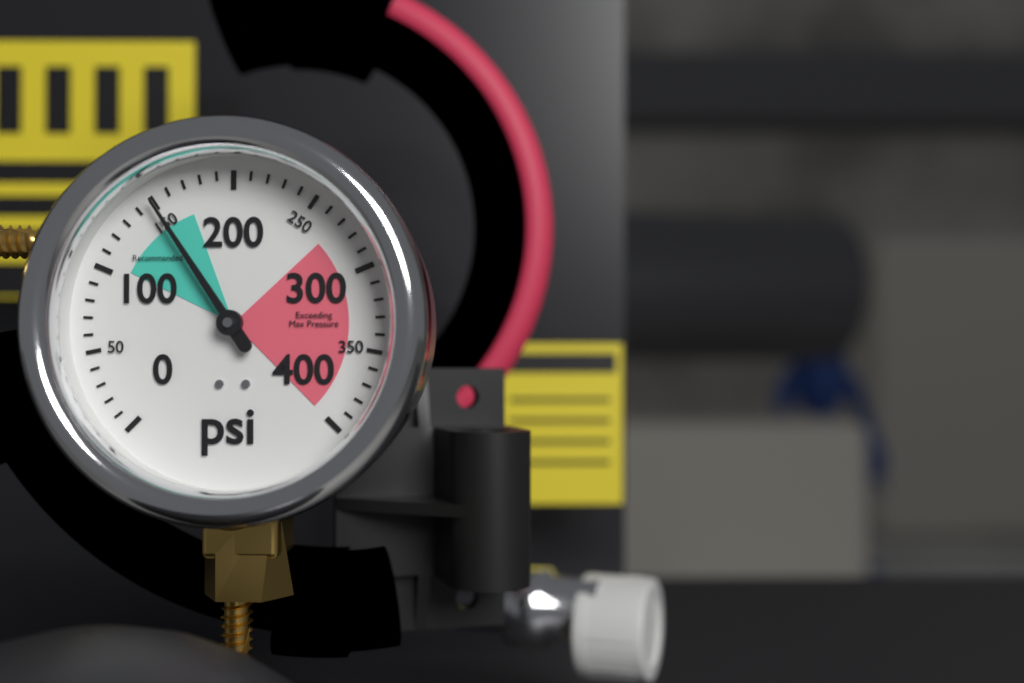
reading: 150 psi
